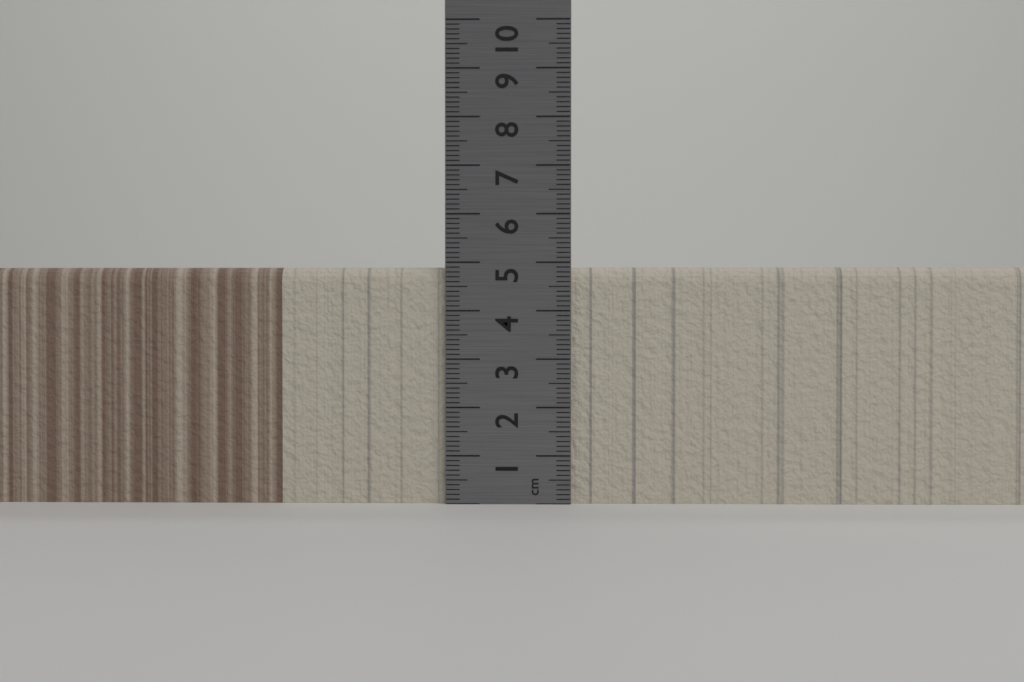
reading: 4.9 cm
